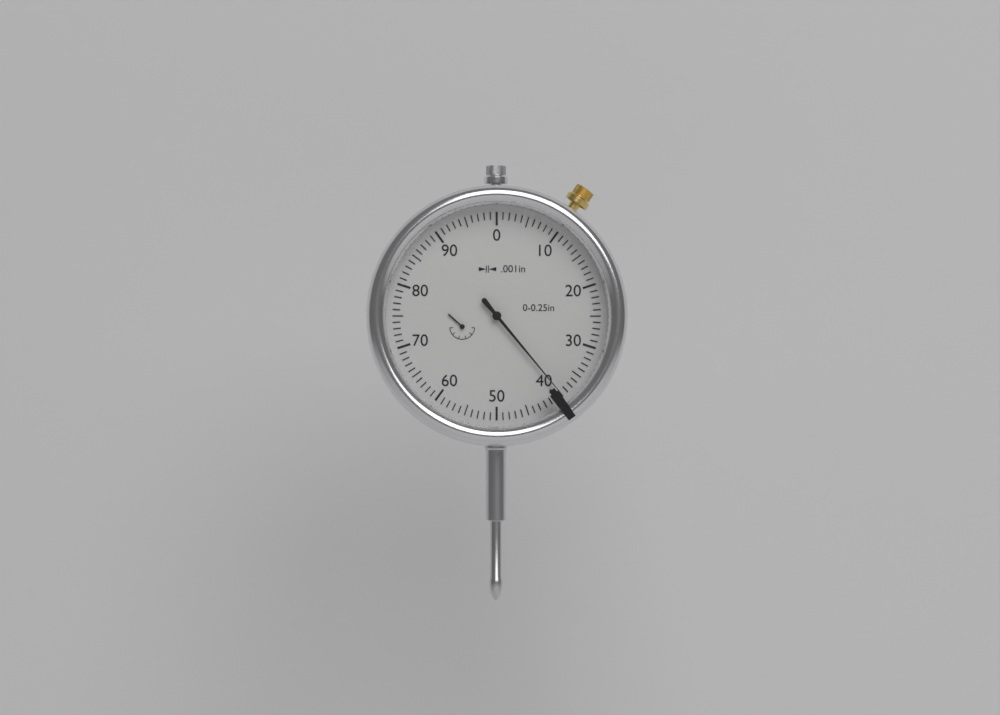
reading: 0.039 in
